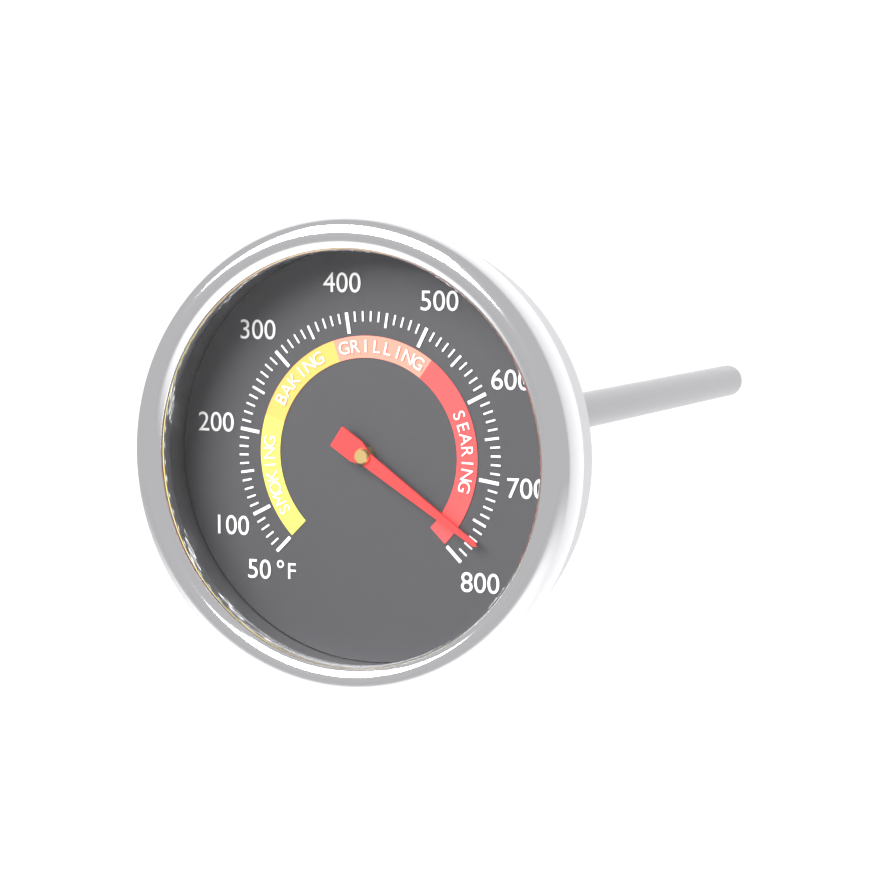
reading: 770 °F
